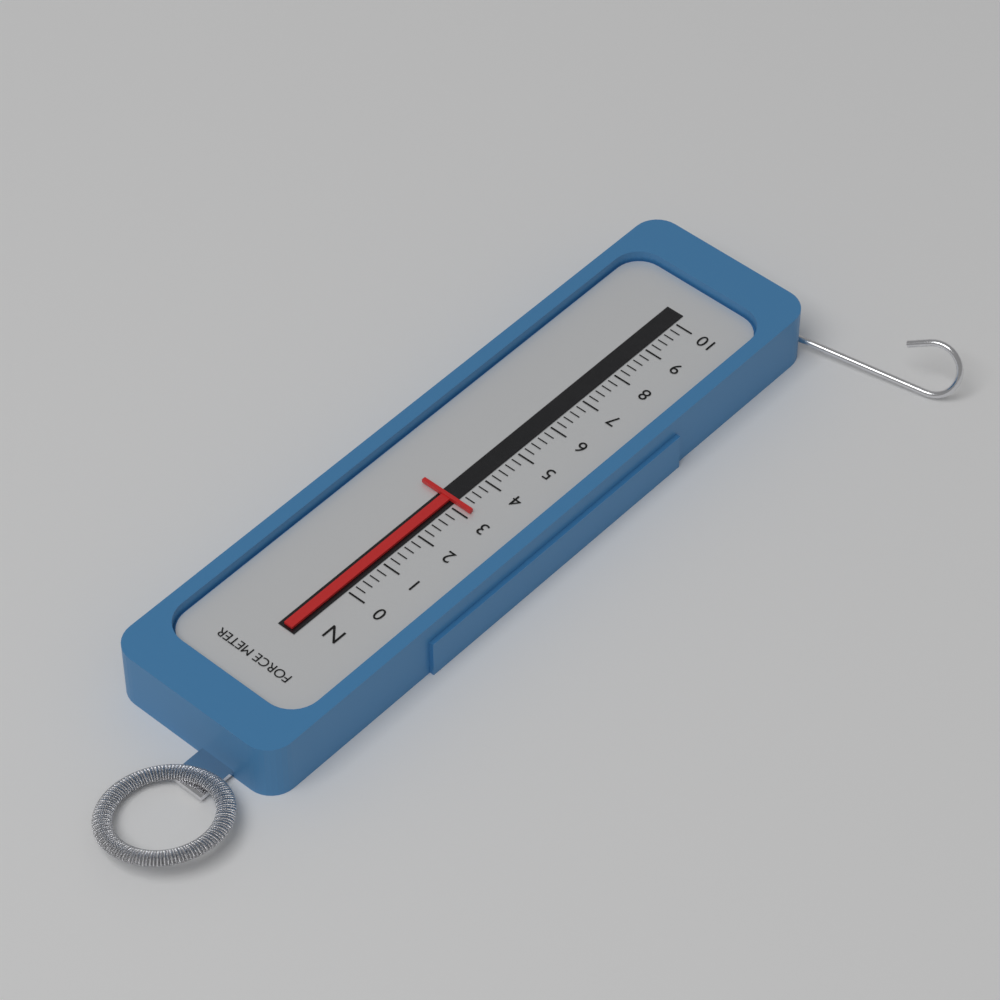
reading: 3.2 N
